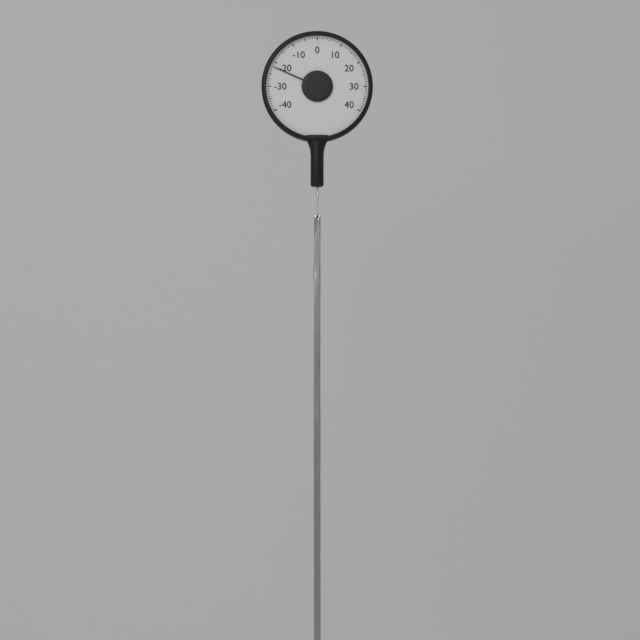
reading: -22 (no unit)
